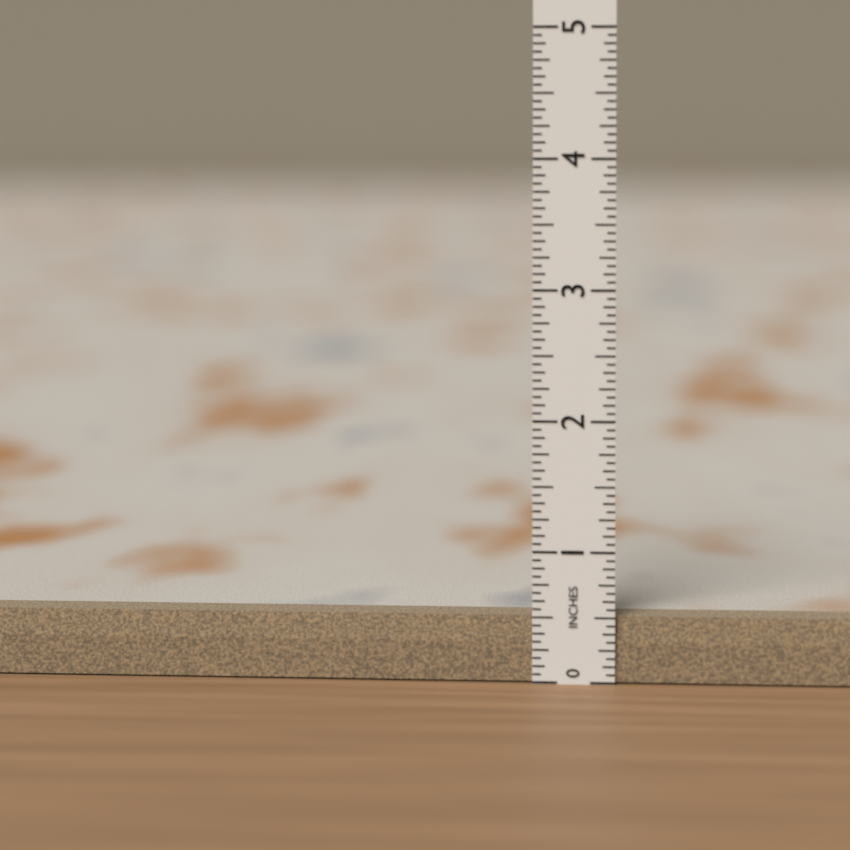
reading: 0.5000 in
